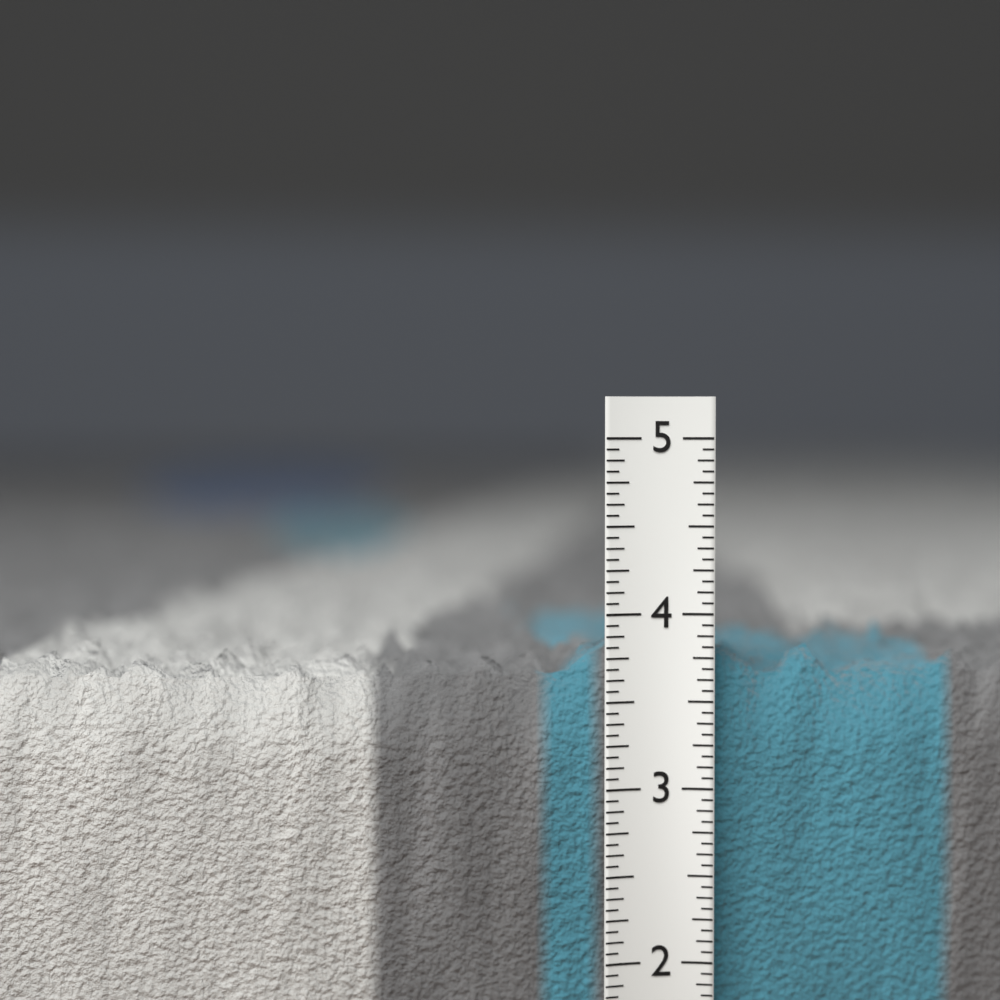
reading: 4.0000 in
